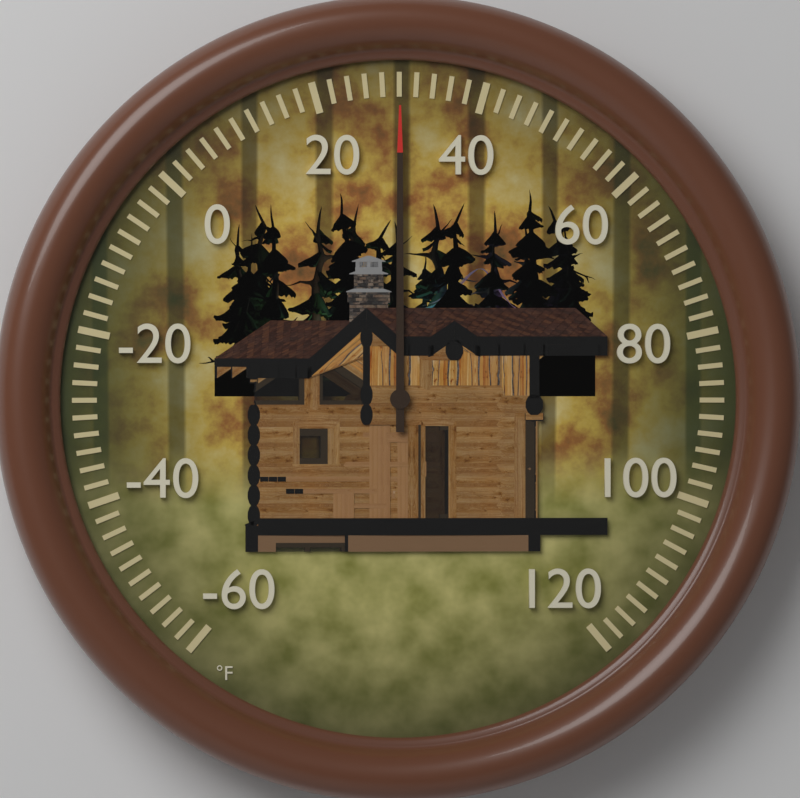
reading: 30 °F
